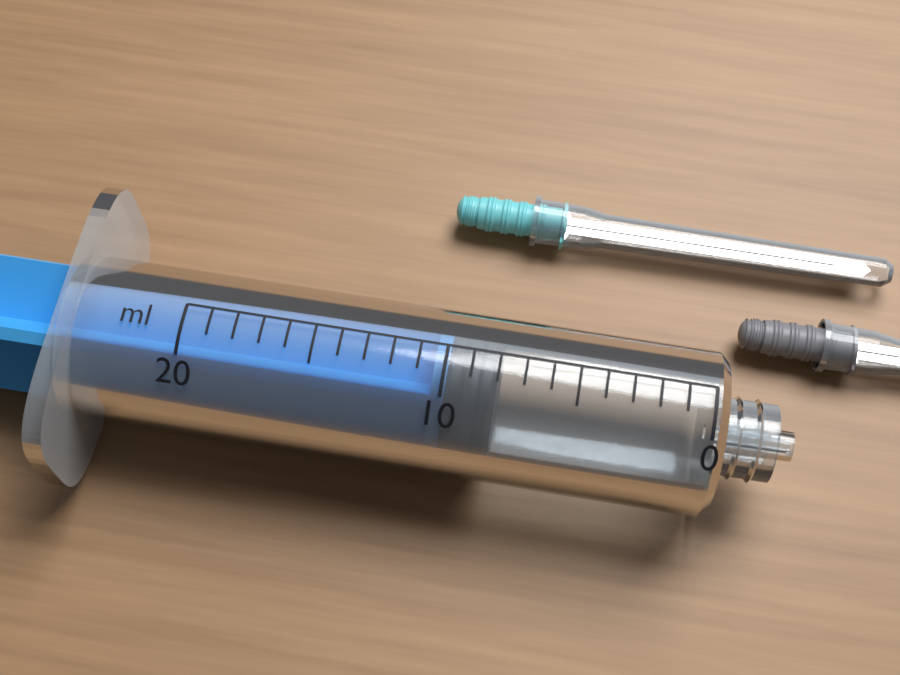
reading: 8 ml
